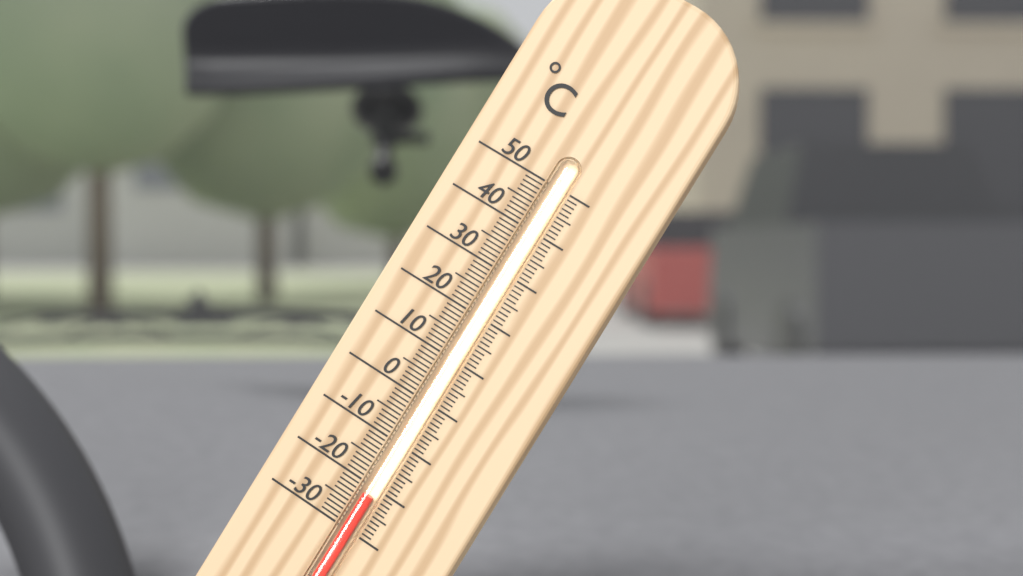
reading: -22 °C
